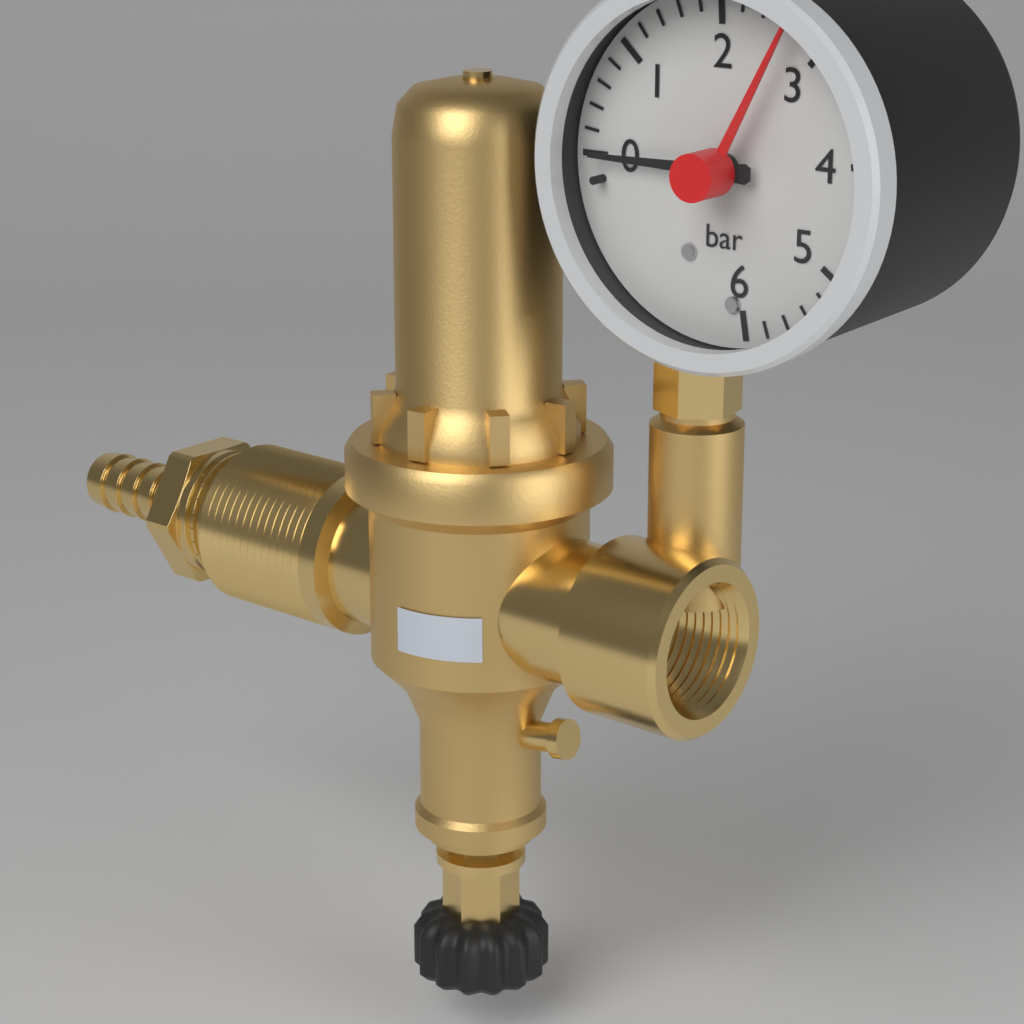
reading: 0.0 bar
